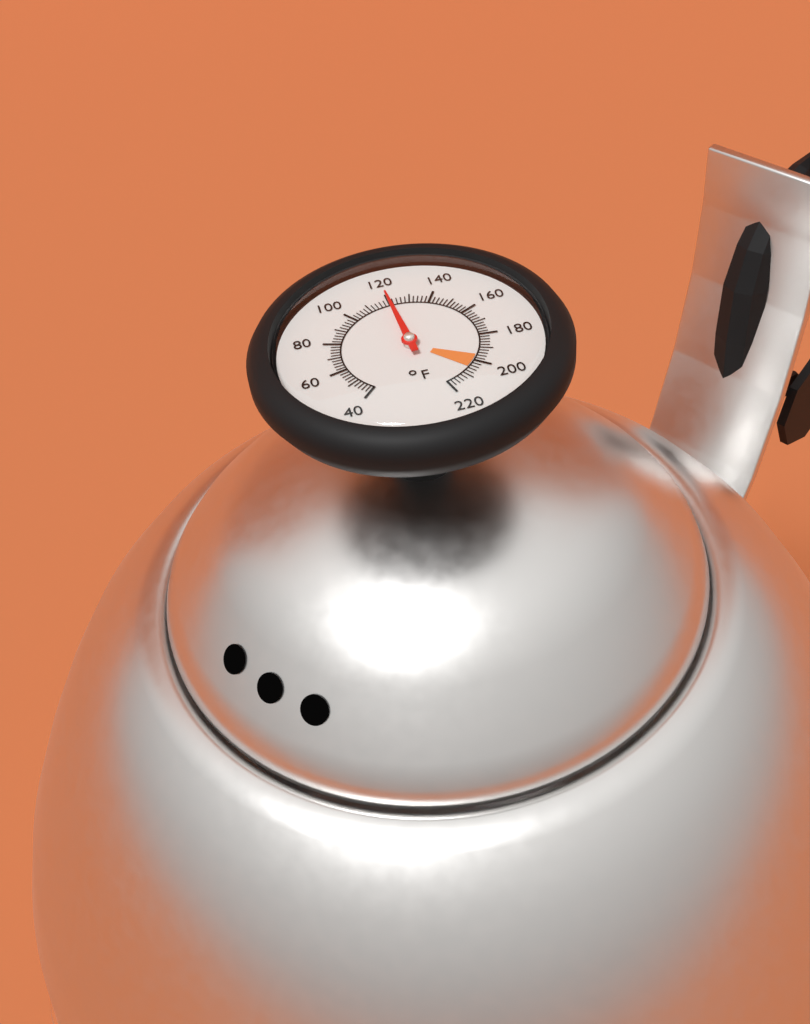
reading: 120 °F
